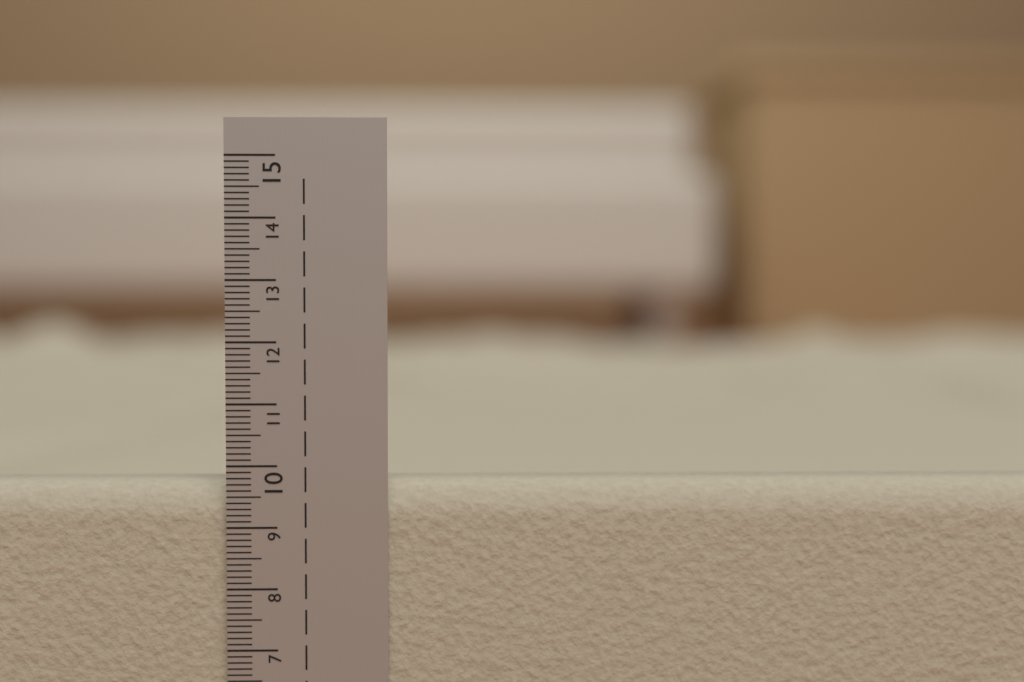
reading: 9.7 cm
